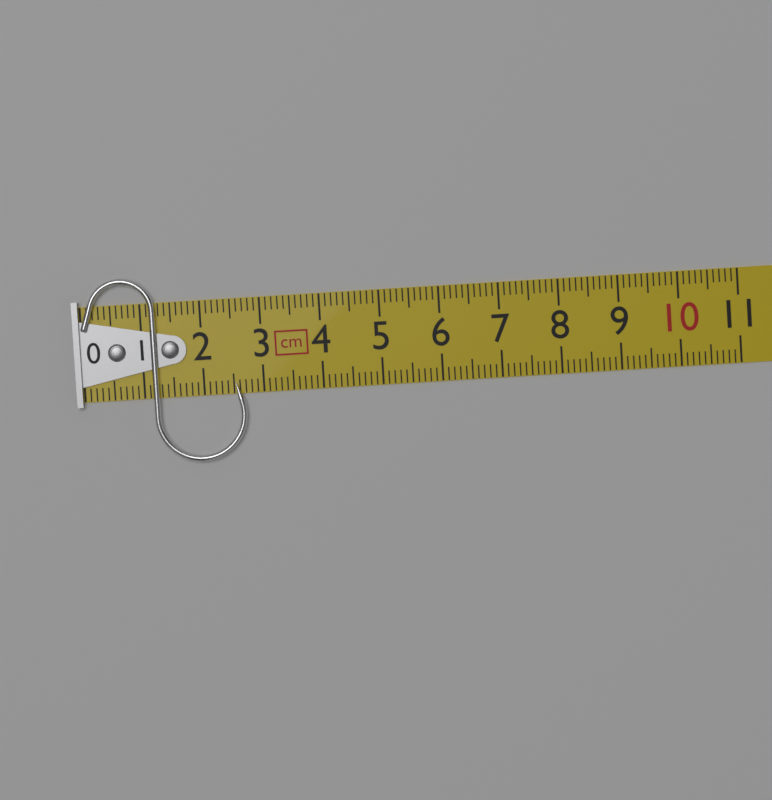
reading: 2.7 cm
